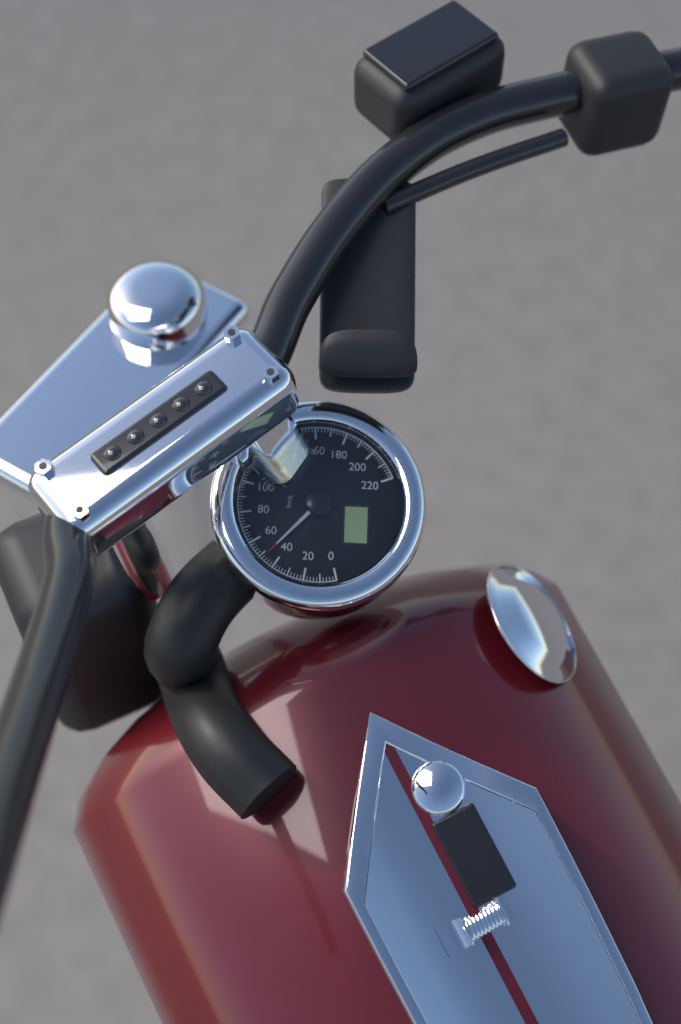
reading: 48 km/h
